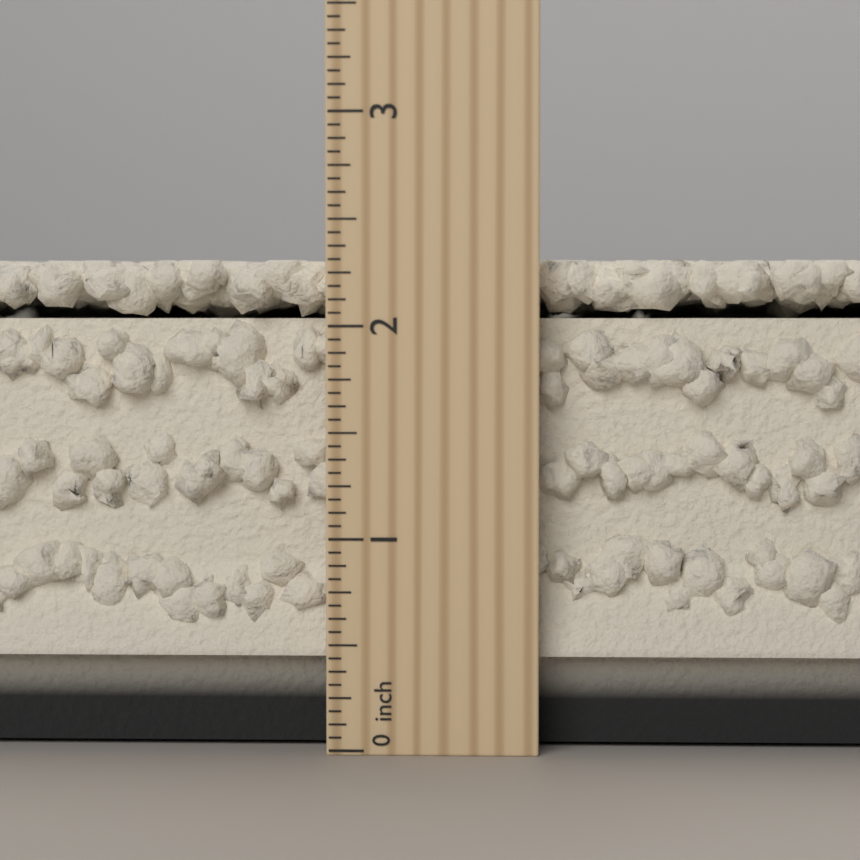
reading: 2.3125 inch
